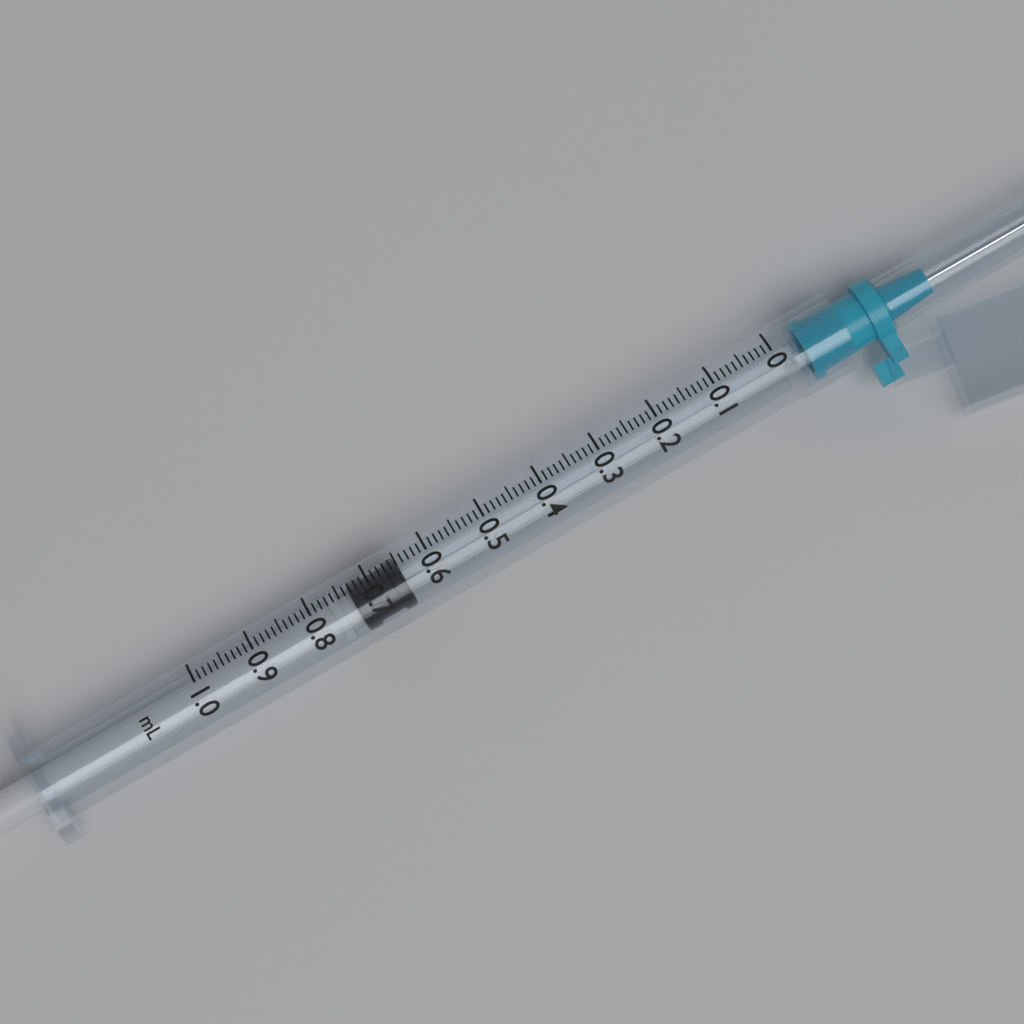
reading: 0.65 ml
